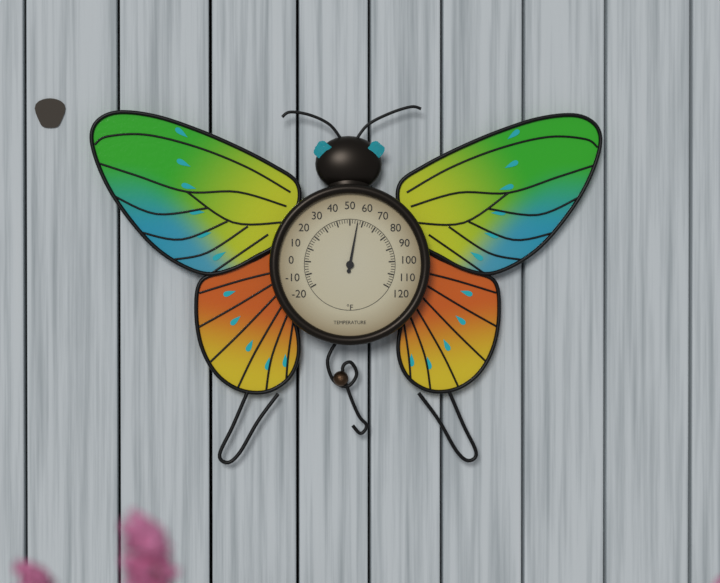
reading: 56 °F
